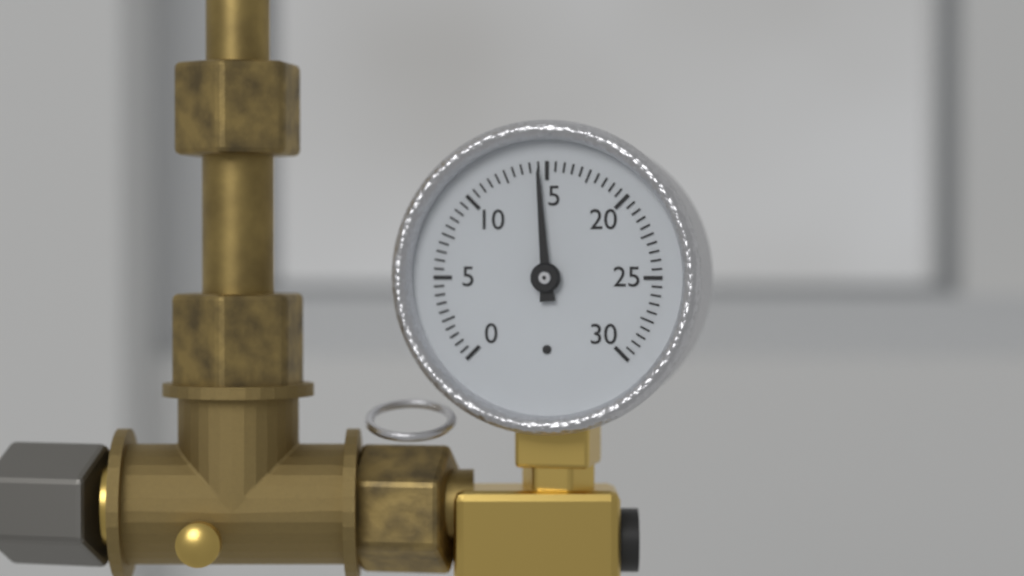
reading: 14.5 (no unit)
